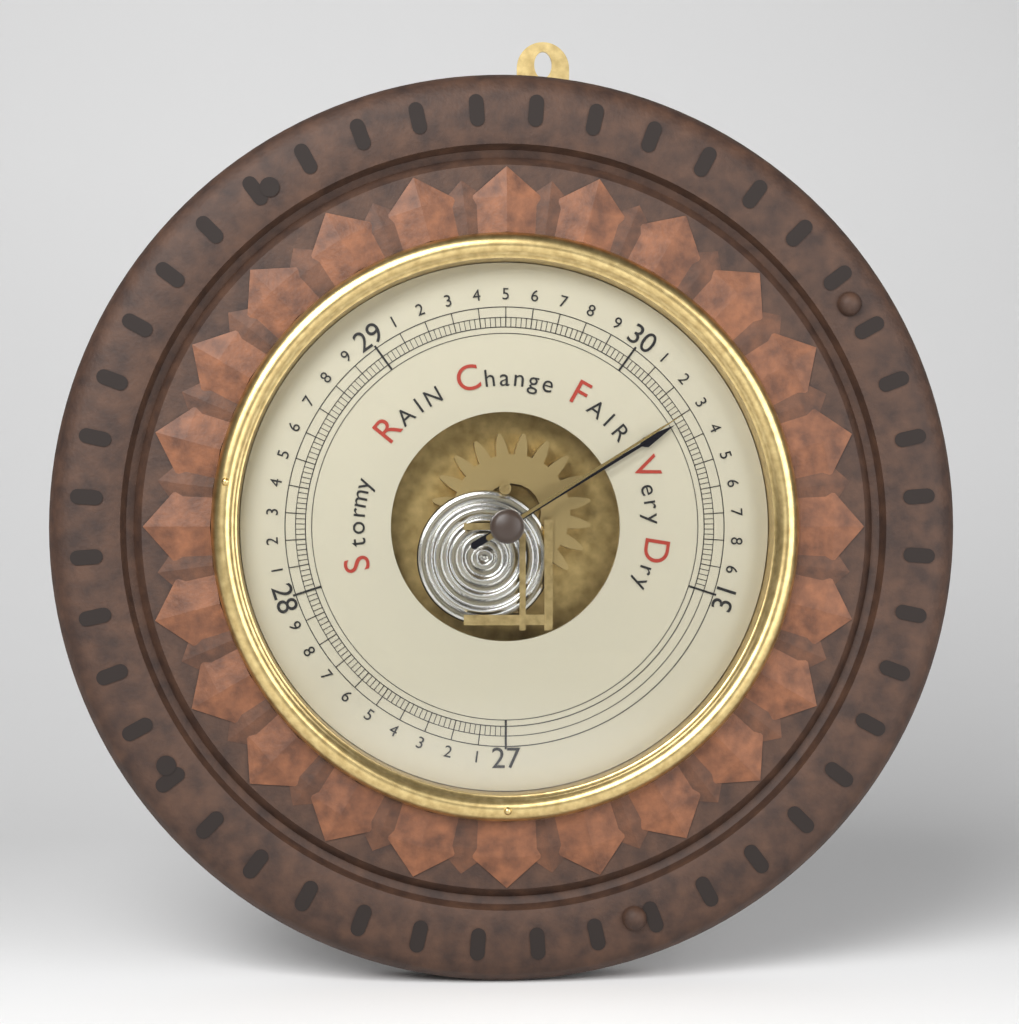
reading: 30.32 inHg
